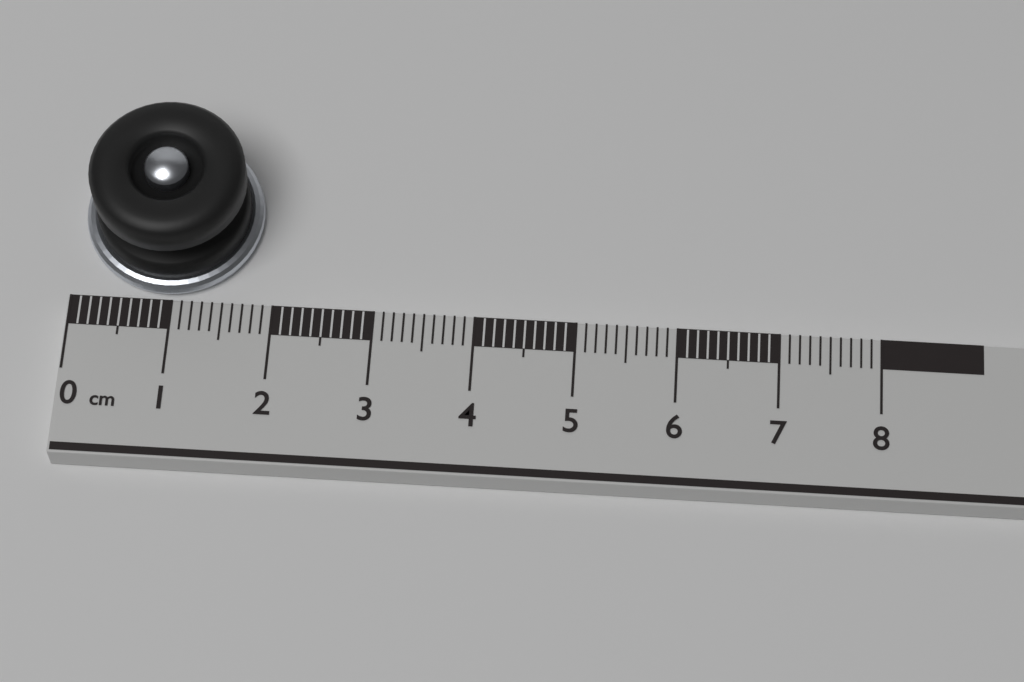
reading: 1.8 cm
